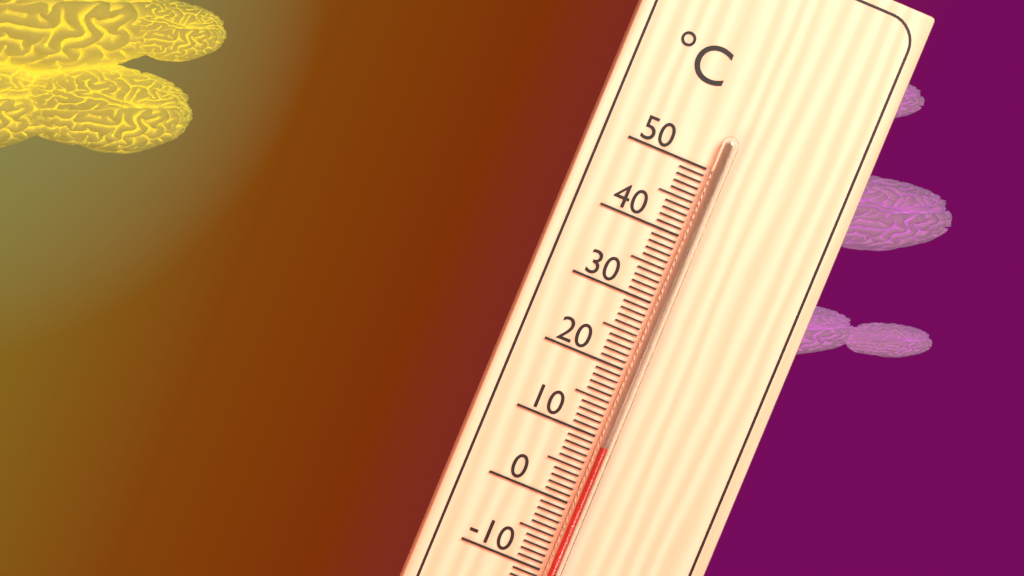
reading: 9 °C
